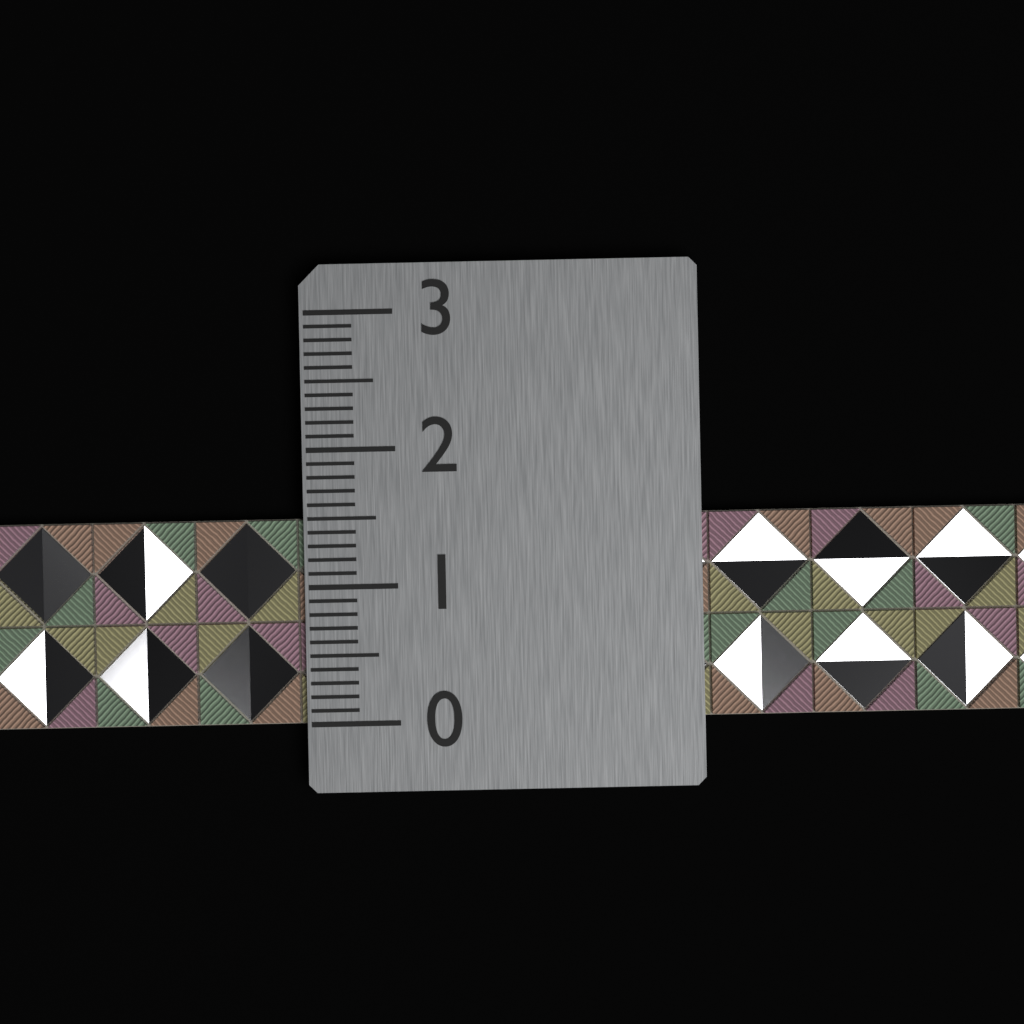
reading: 1.5 (no unit)
